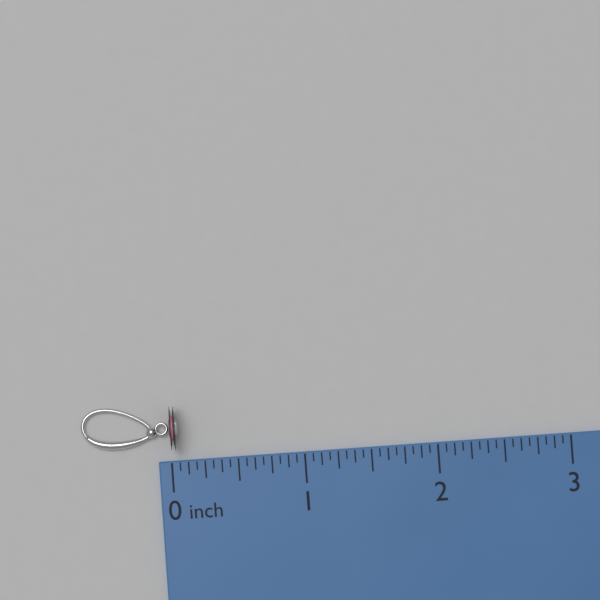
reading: 0.0625 inch
